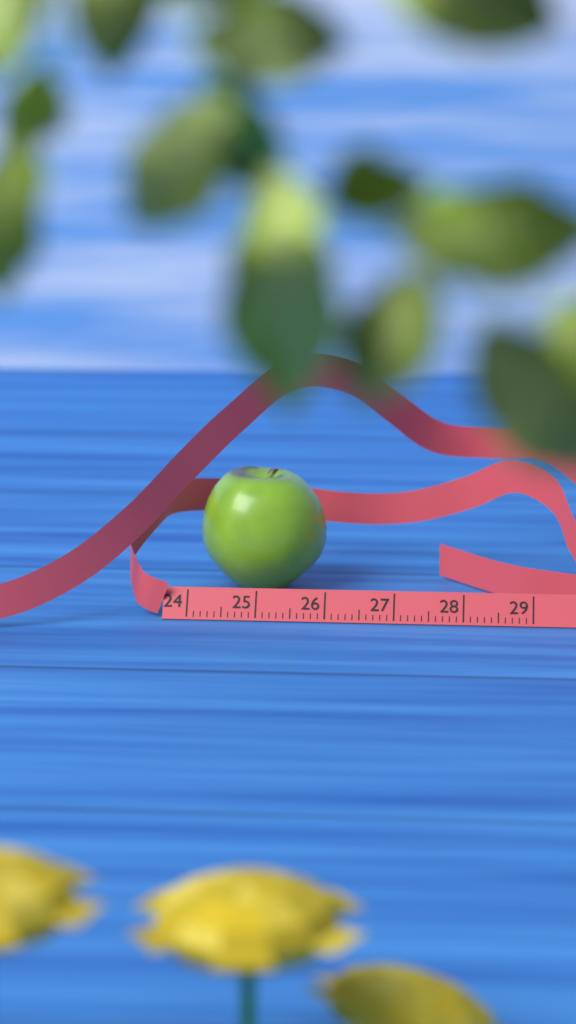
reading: 25.9 cm
